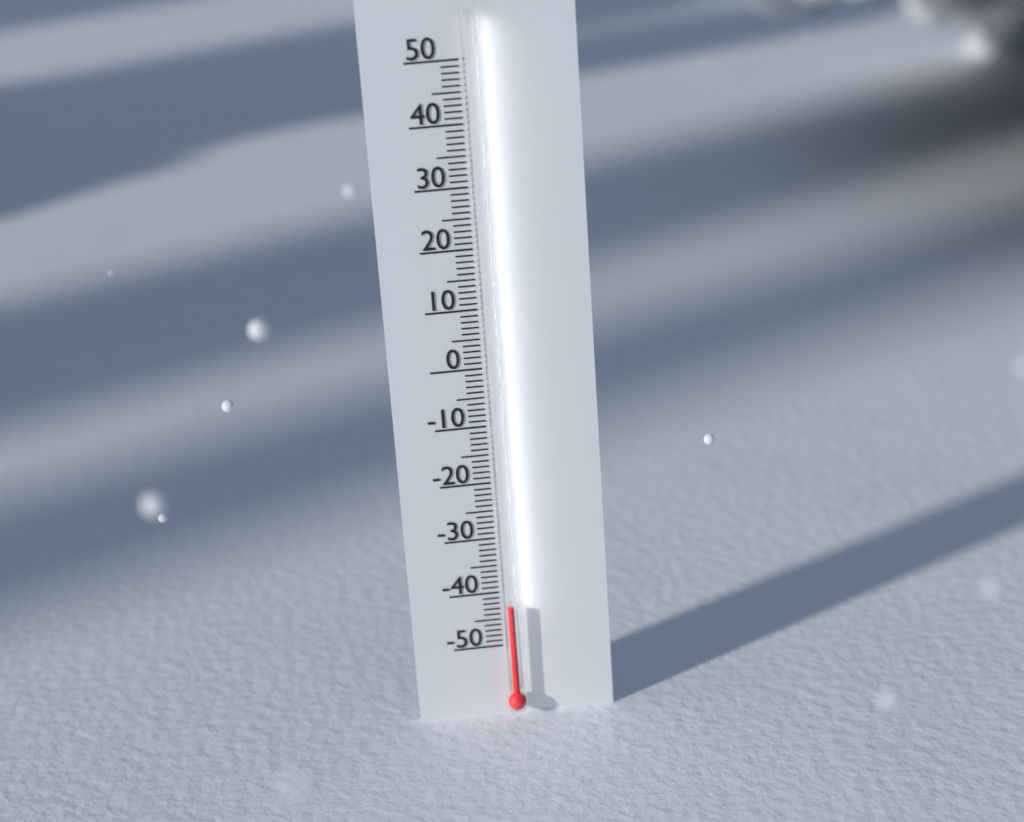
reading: -42 (no unit)
